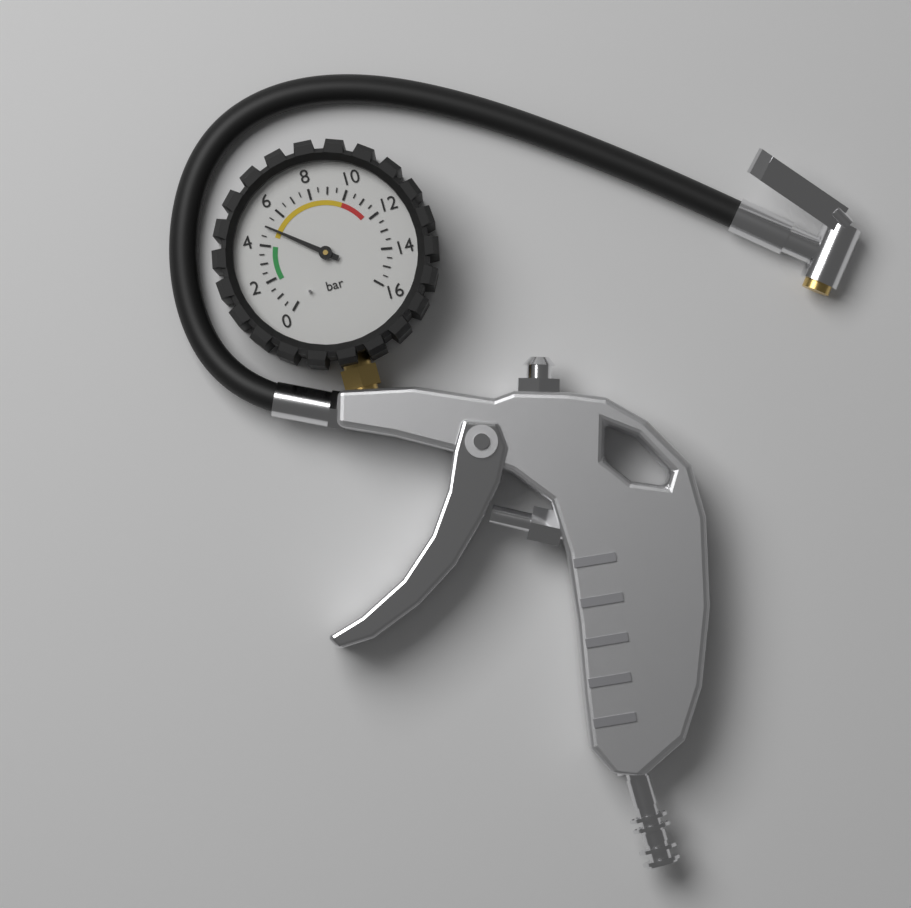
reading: 5.0 bar
